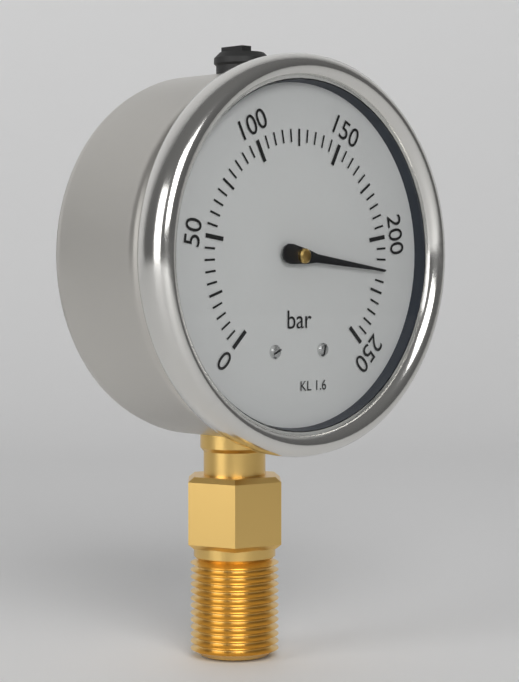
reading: 215 bar
